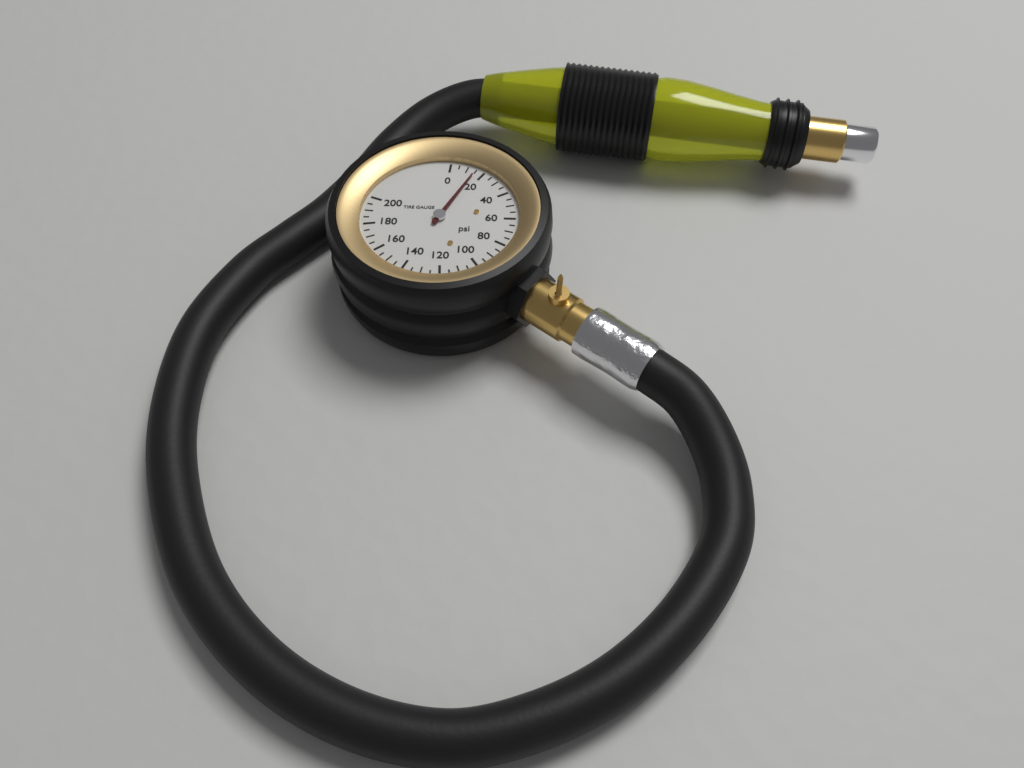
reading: 15 psi
